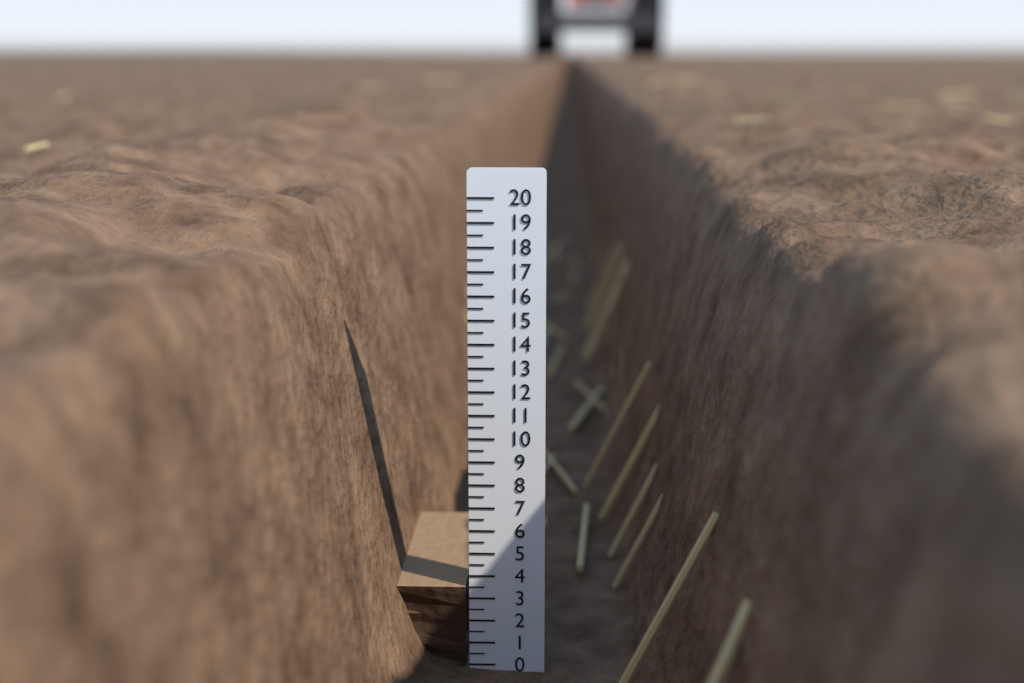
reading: 3.5 (no unit)
